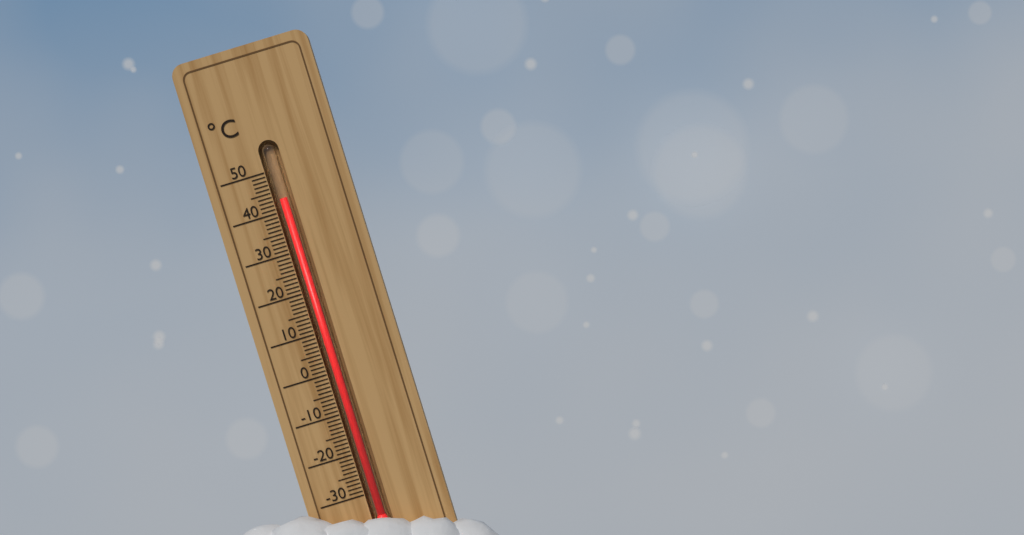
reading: 43 °C
